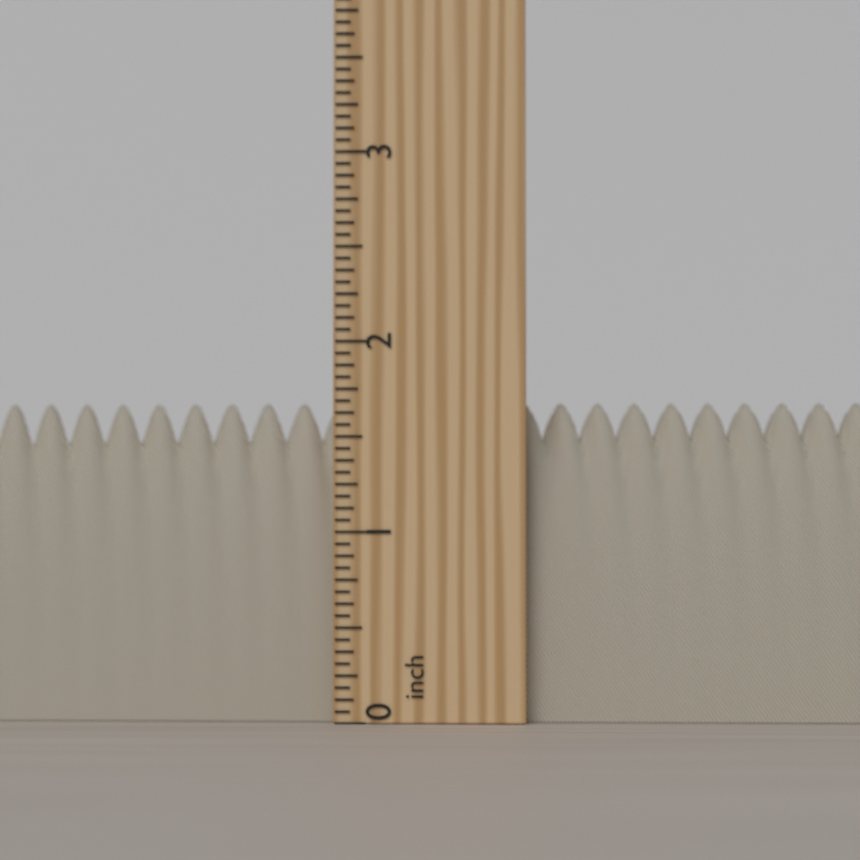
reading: 1.6875 inch
